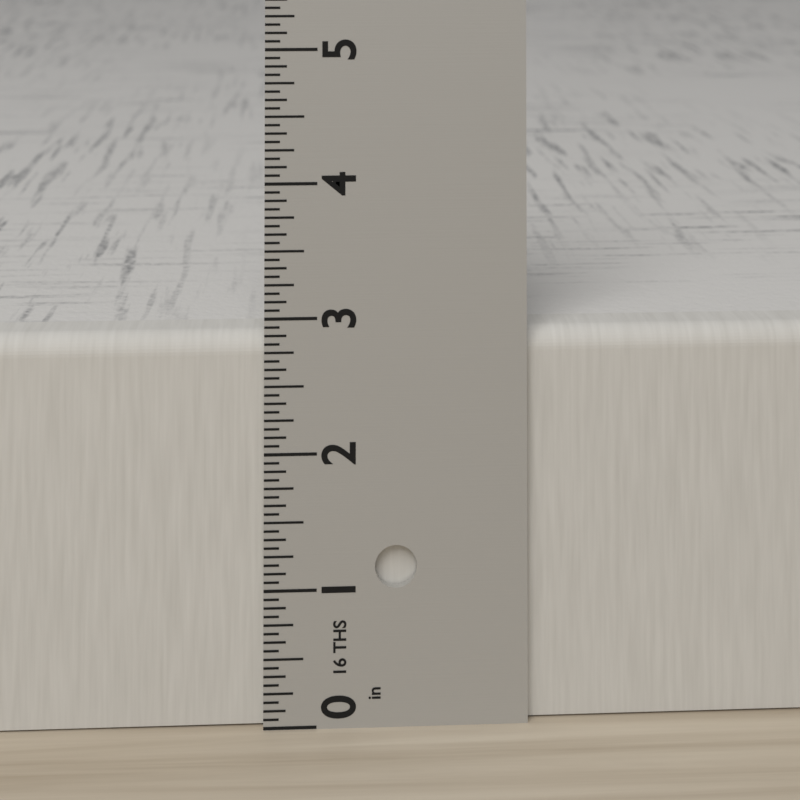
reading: 2.8750 in
